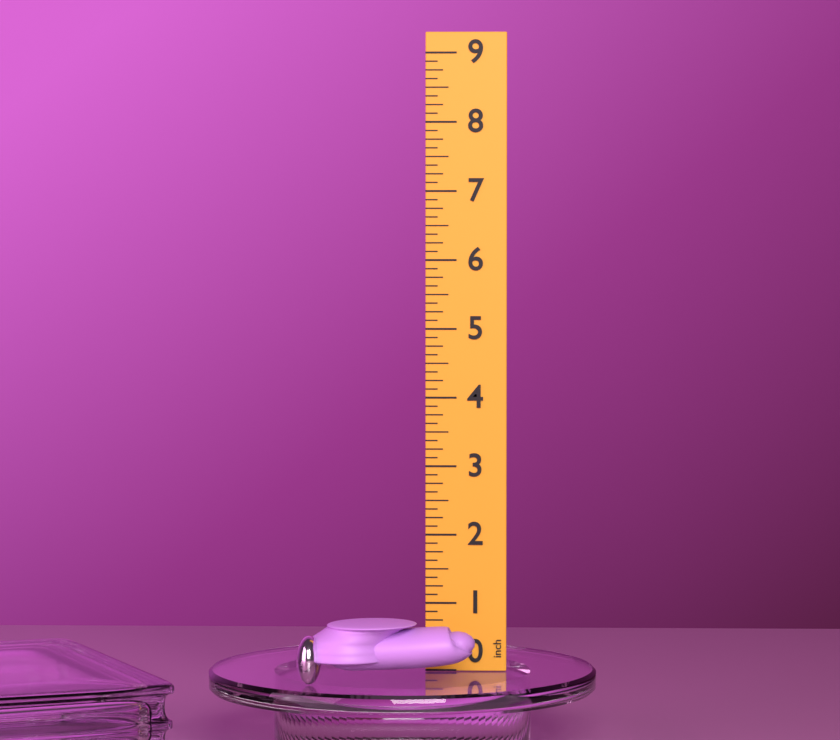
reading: 0.875 inch
